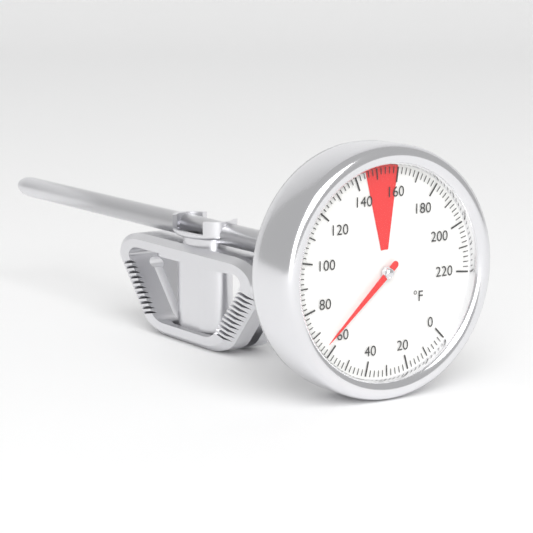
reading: 64 °F
